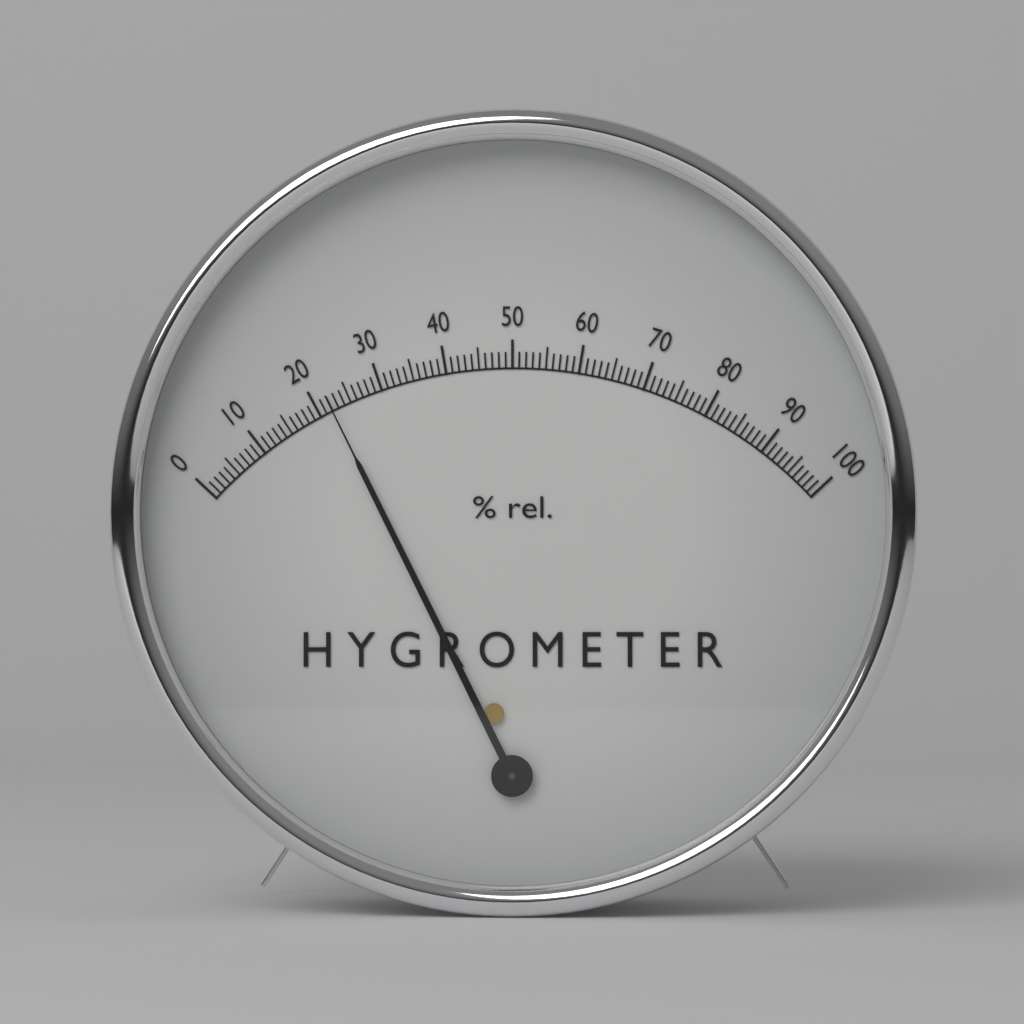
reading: 22 %
